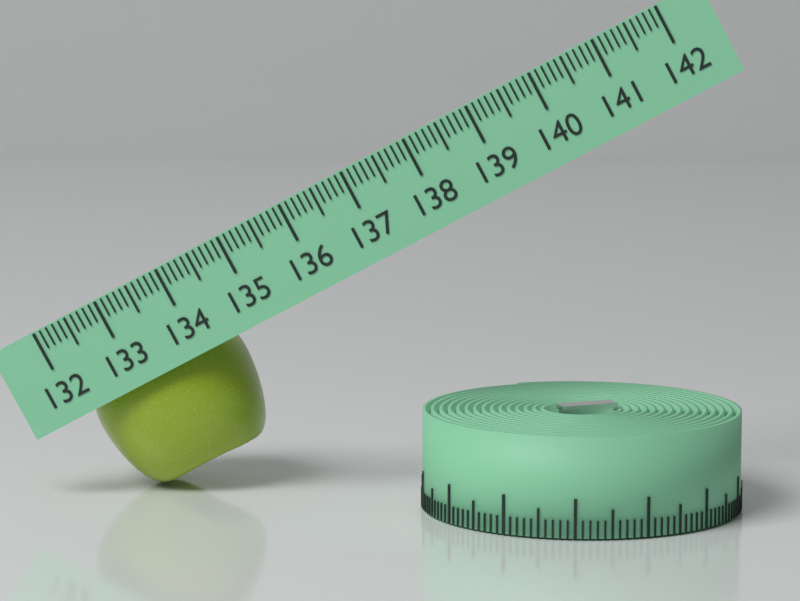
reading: 134.4 (no unit)
